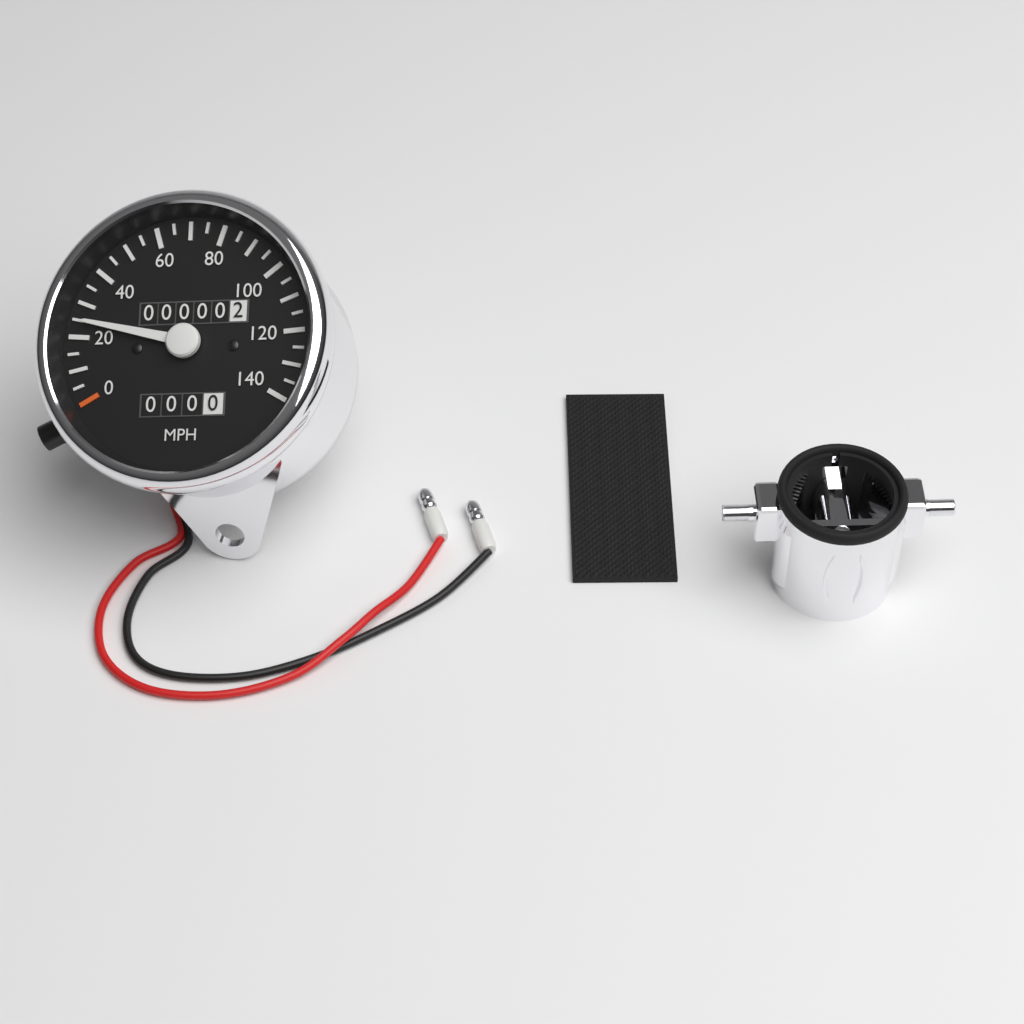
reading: 25 MPH
